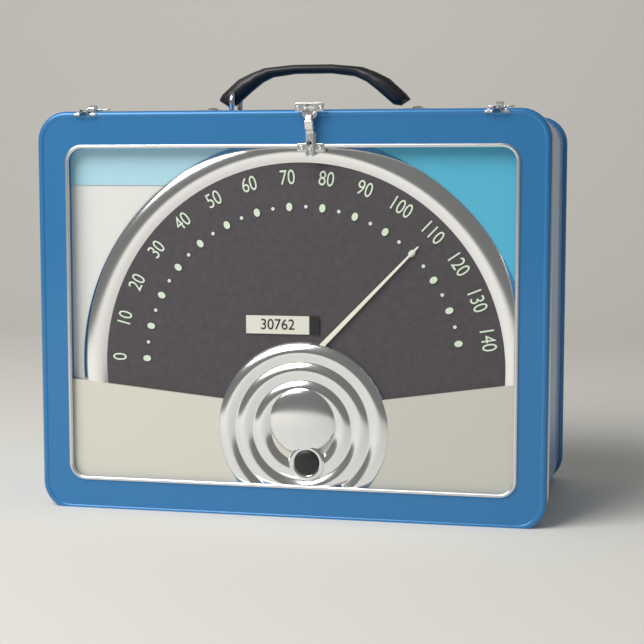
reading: 110 (no unit)
